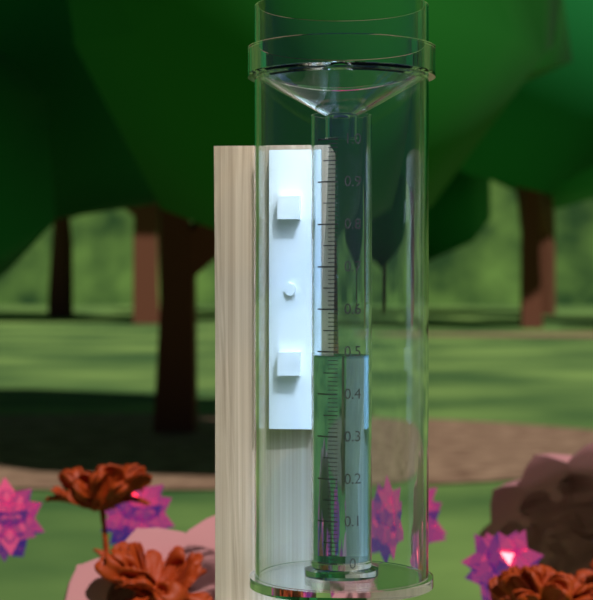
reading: 0.49 (no unit)
